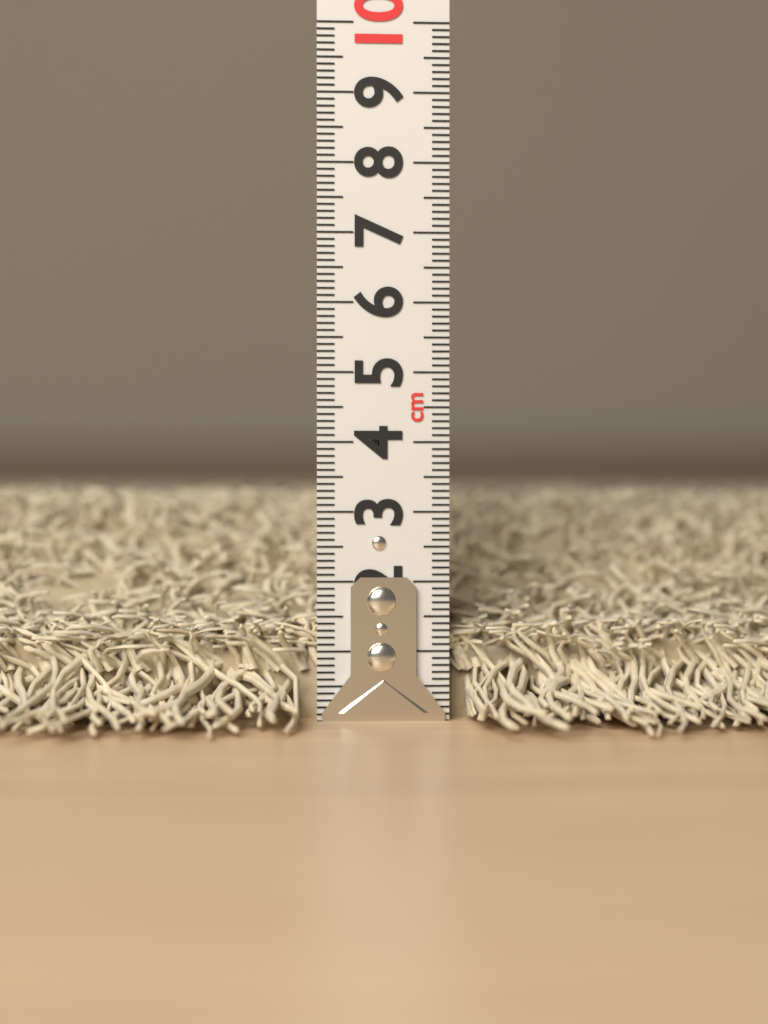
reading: 3.5 cm
